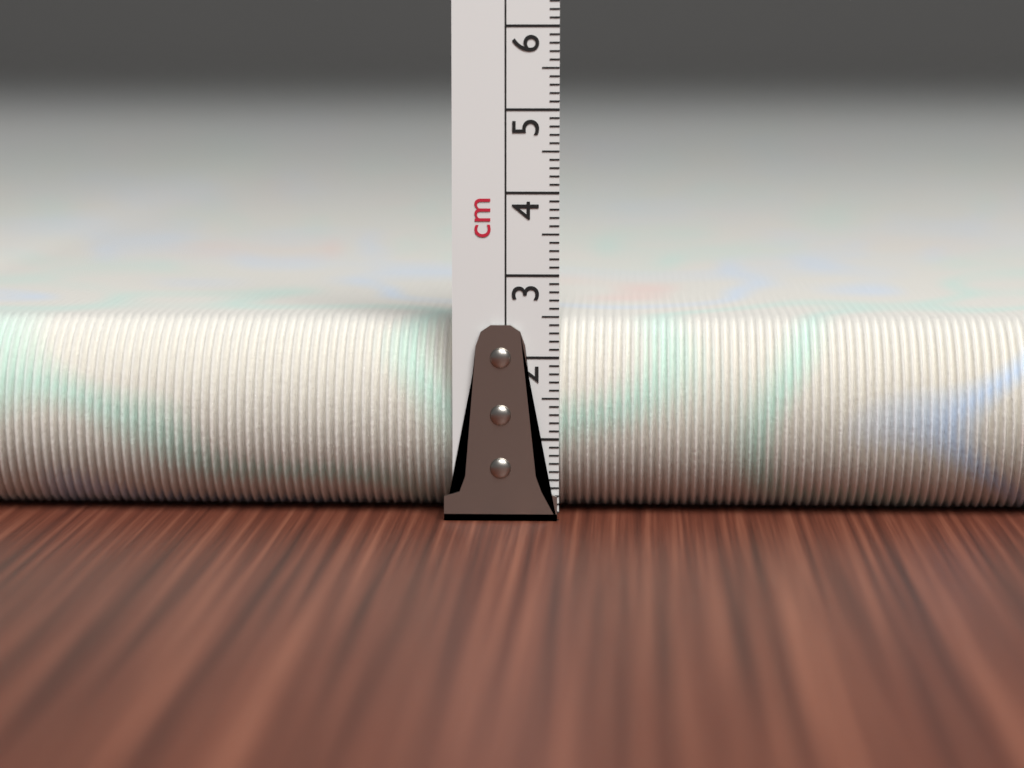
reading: 2.4 cm
